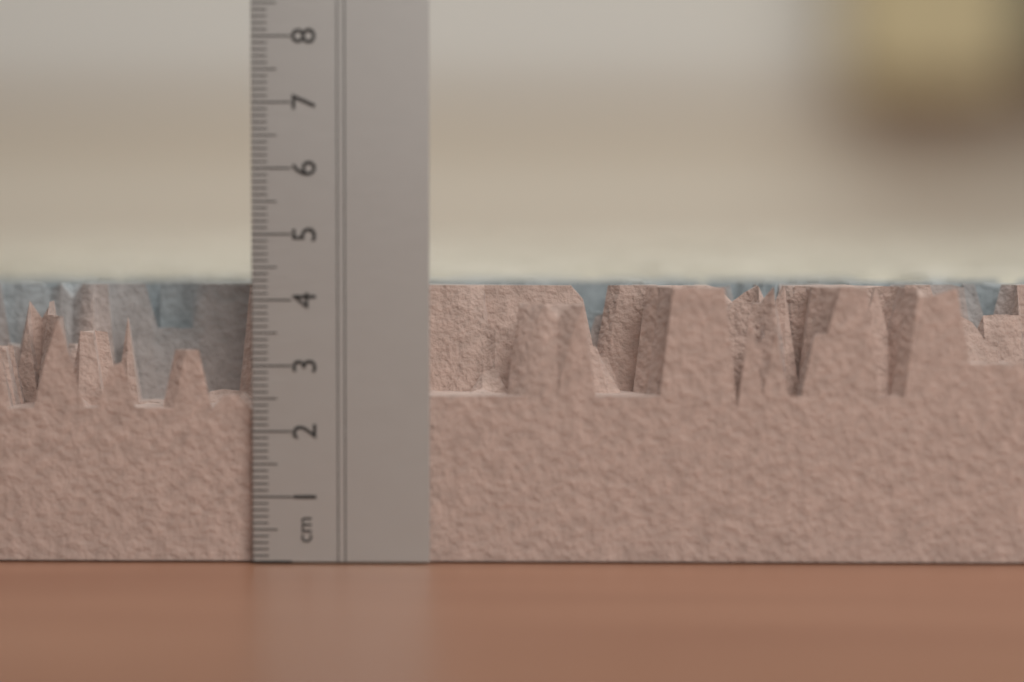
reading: 4.2 cm
